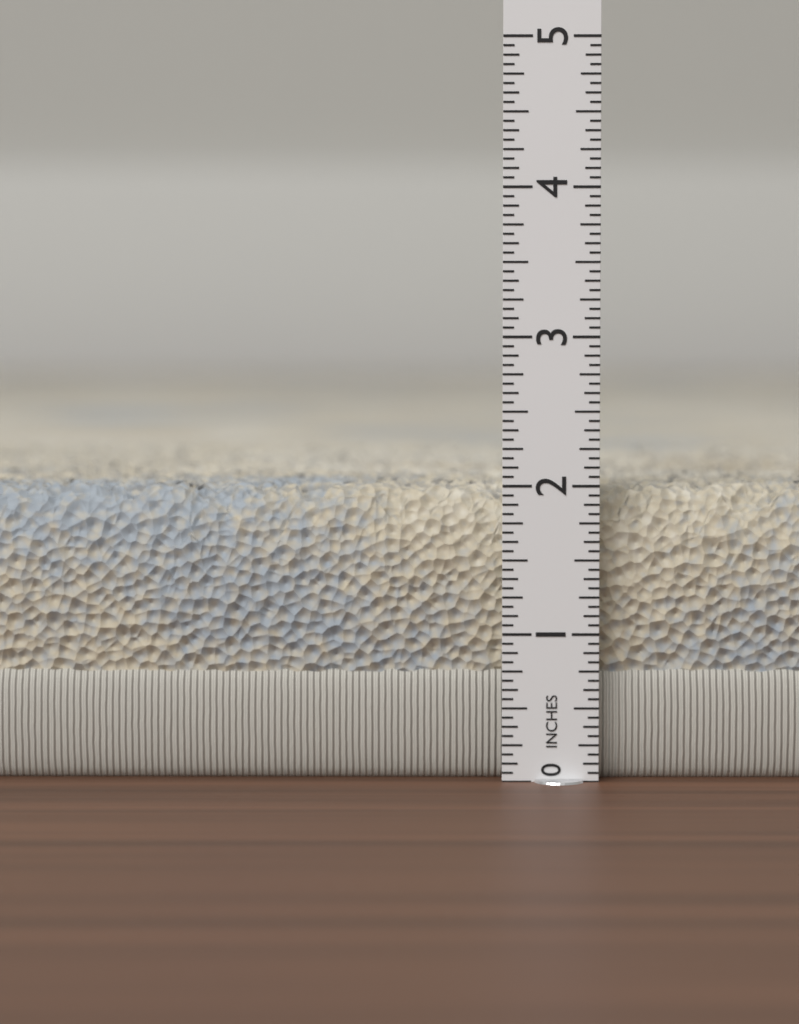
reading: 2.0000 in
